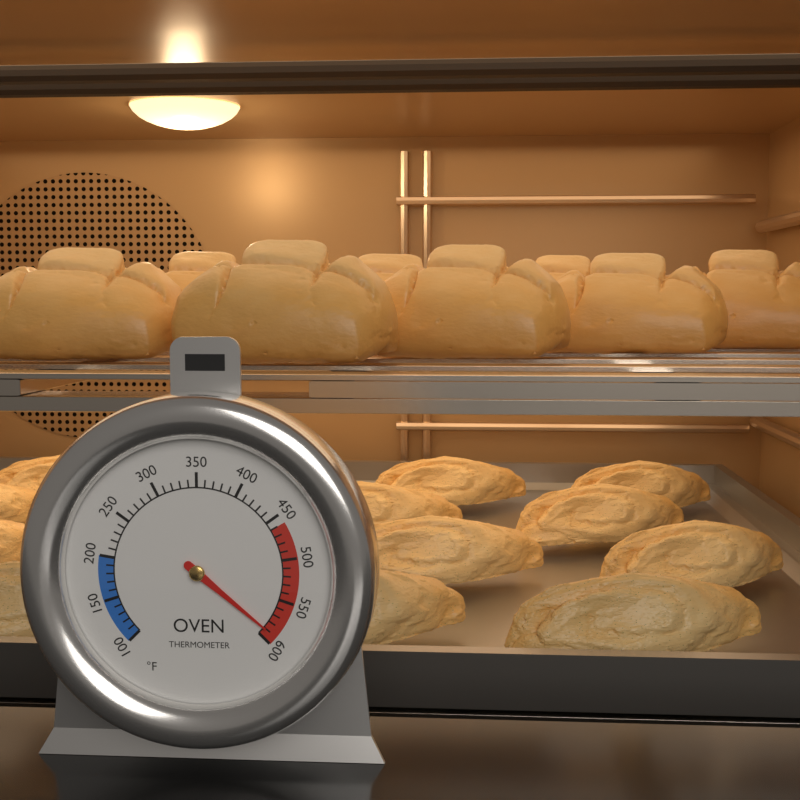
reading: 590 °F
